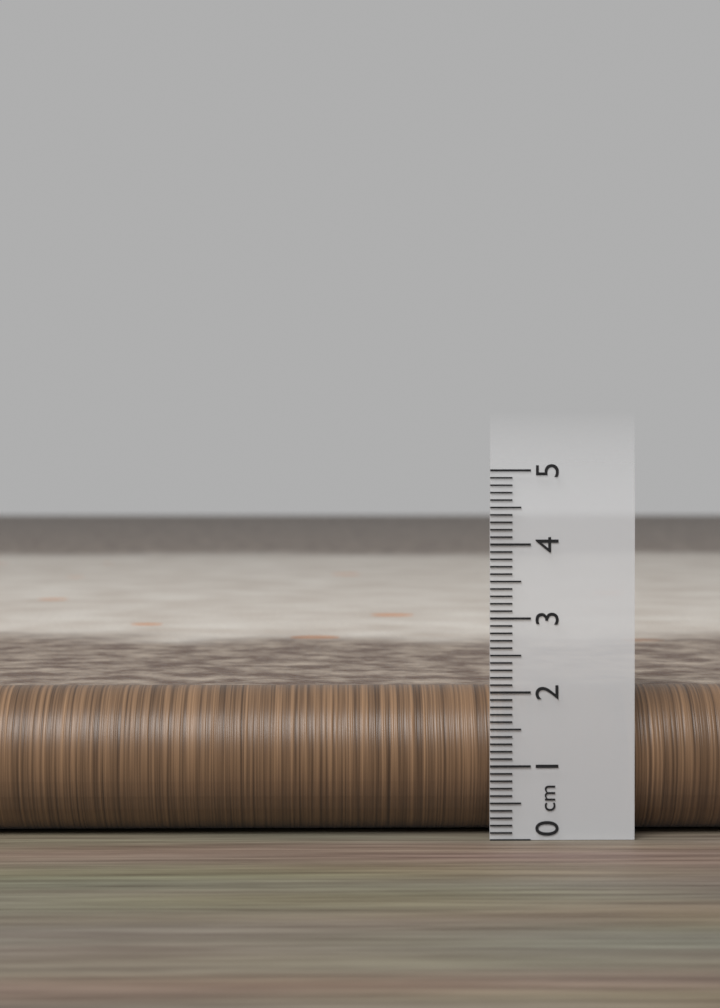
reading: 2.0 cm
